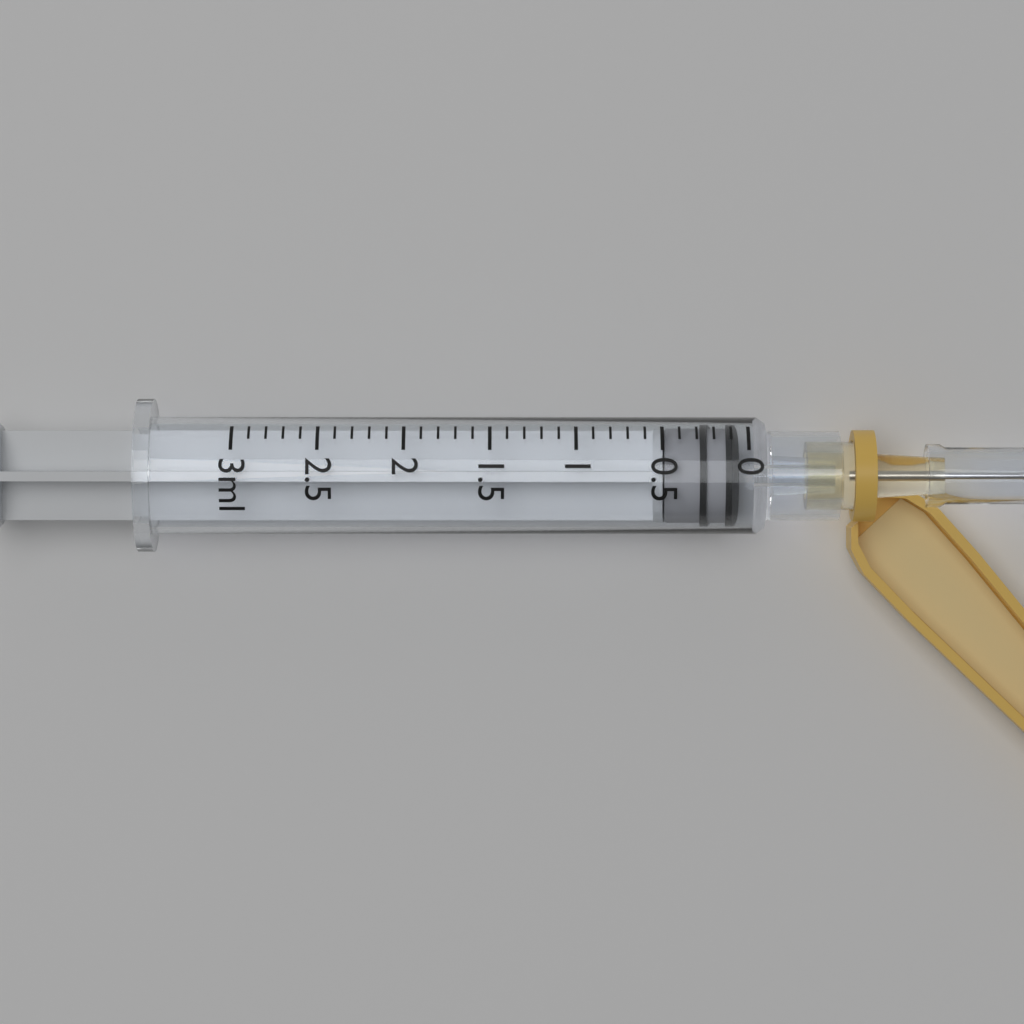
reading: 0.1 ml
